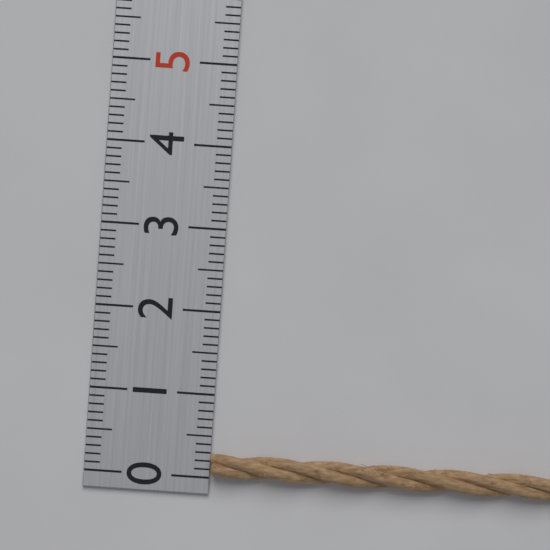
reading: 0.3 (no unit)
